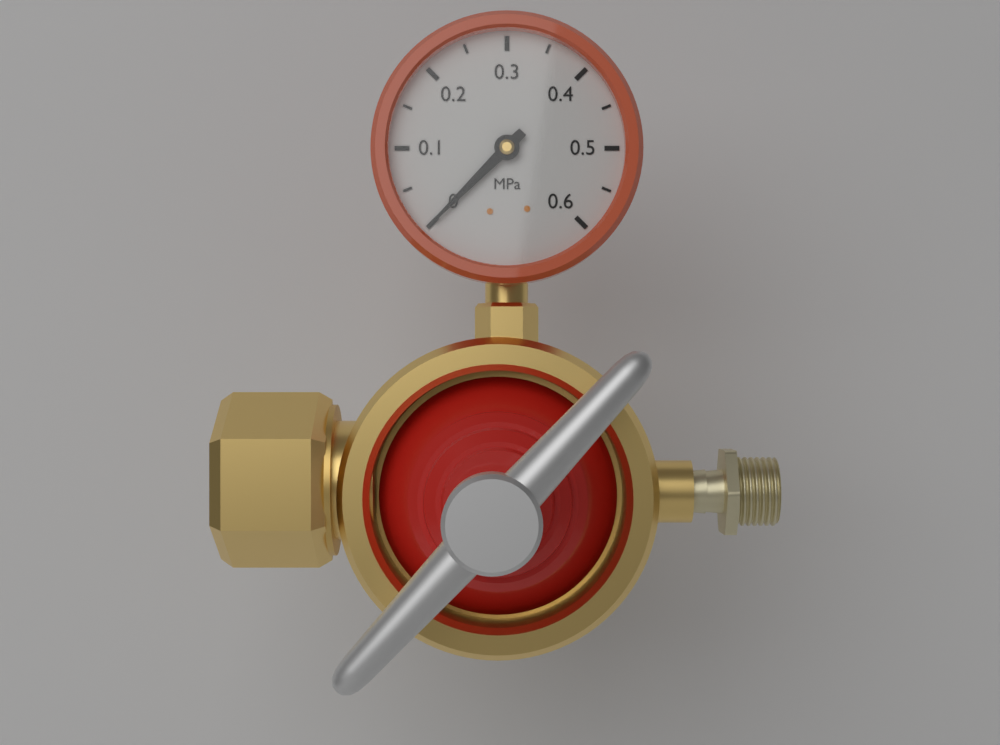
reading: 0.00 MPa
